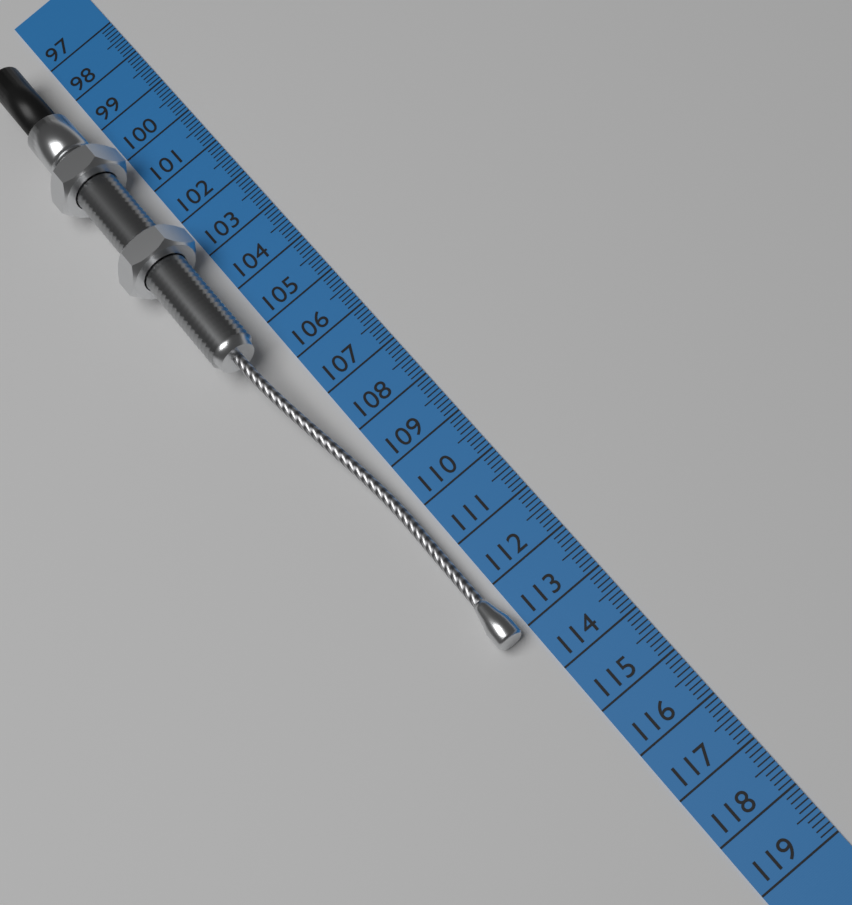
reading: 113.1 cm
